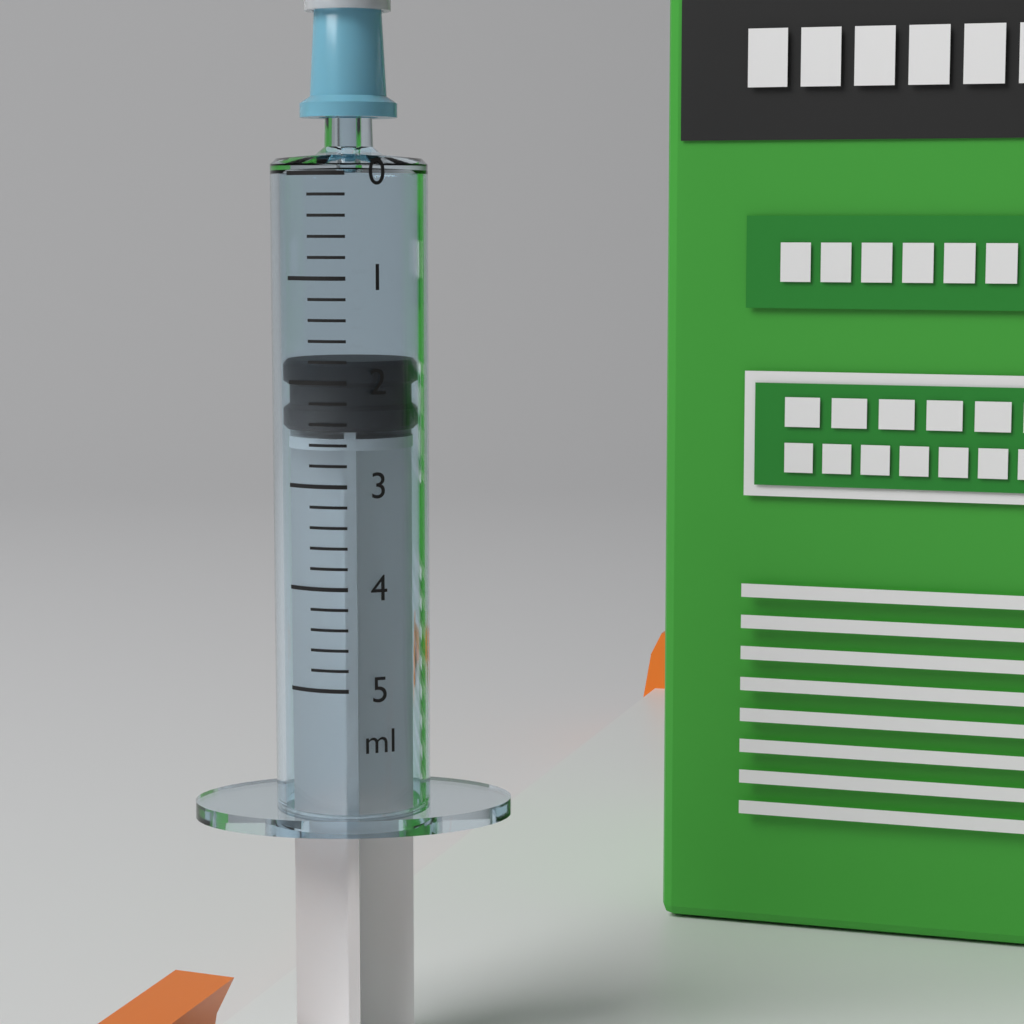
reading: 1.8 ml
